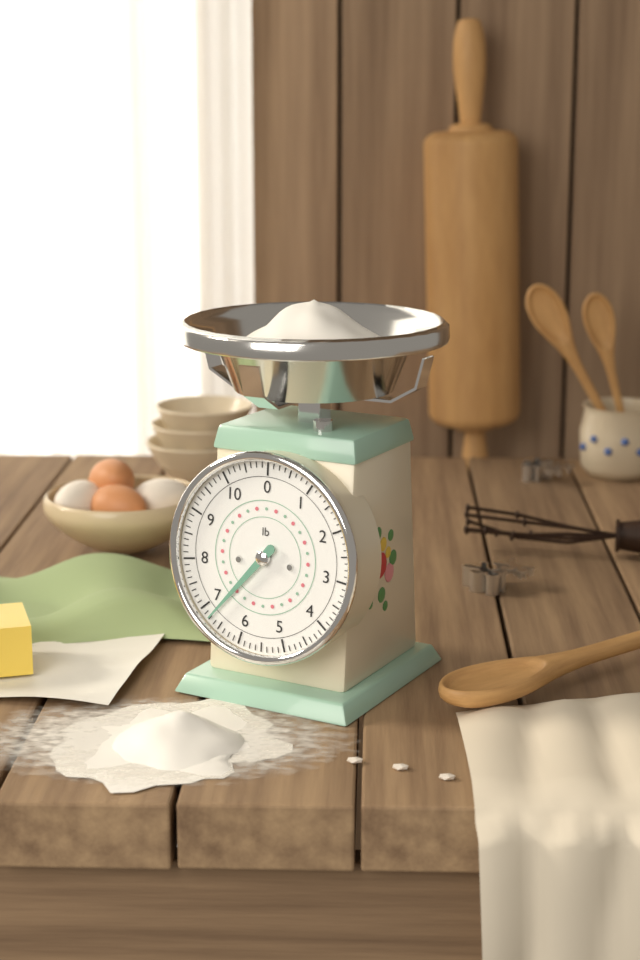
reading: 6.750 lb
